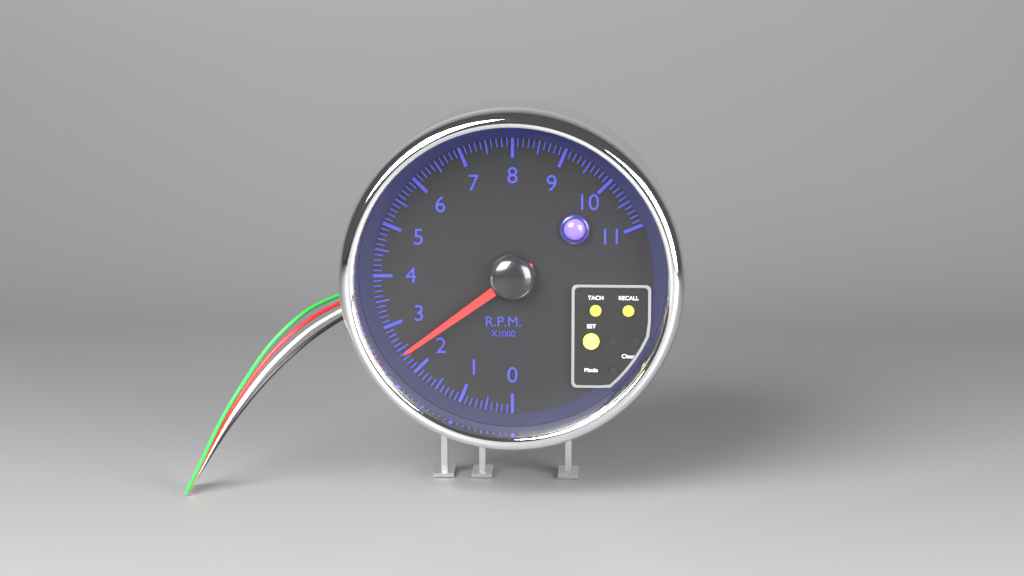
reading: 2.4 rpm x1000
